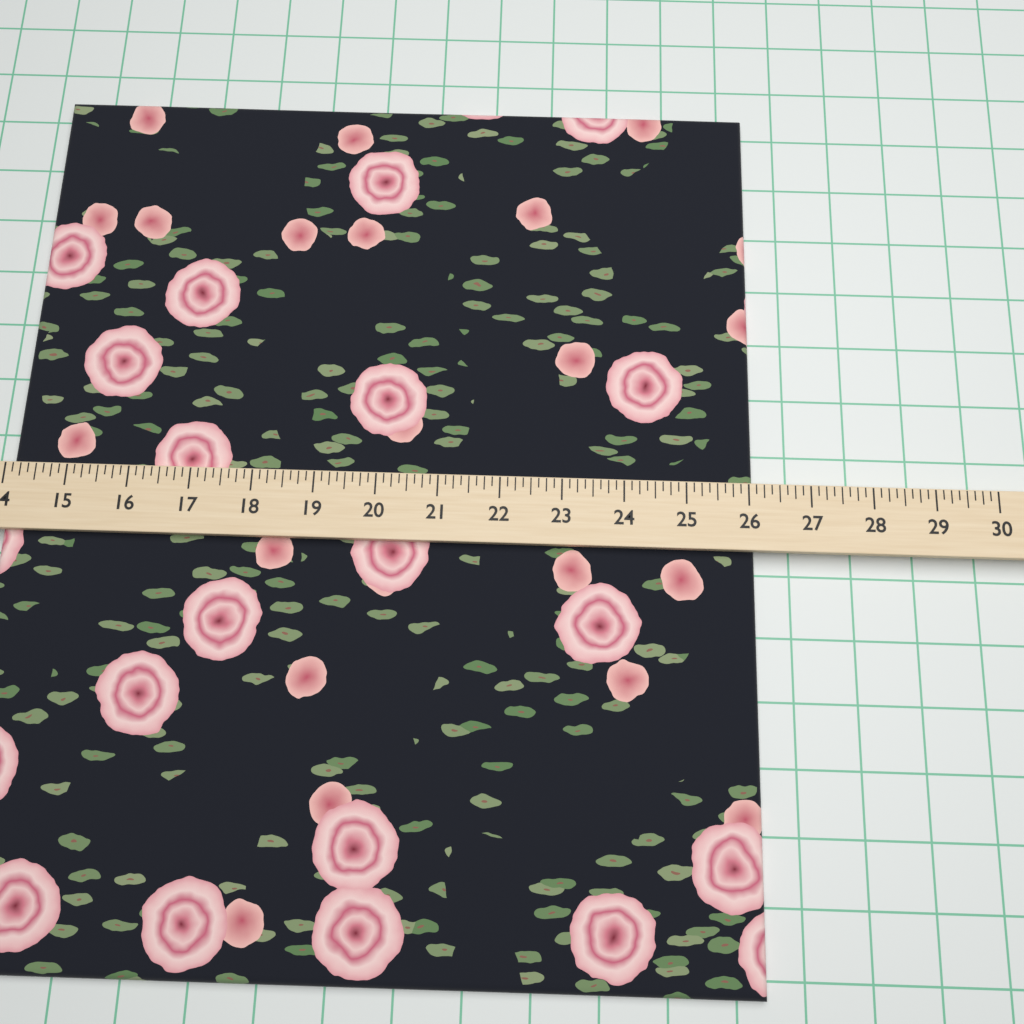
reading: 26.125 (no unit)
